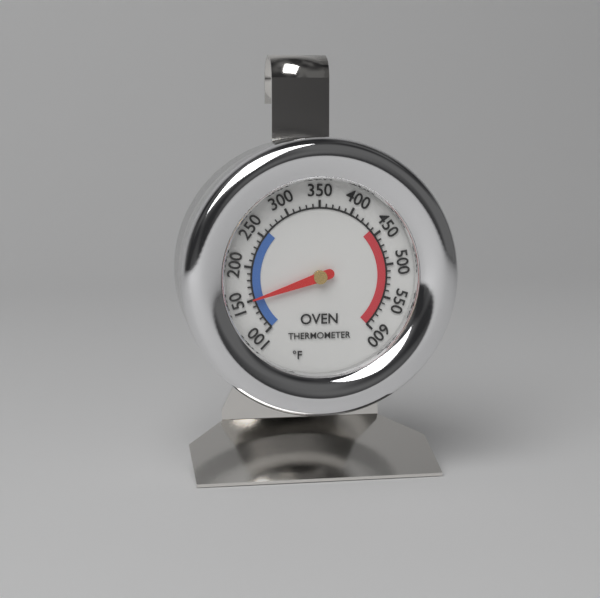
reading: 150 °F
